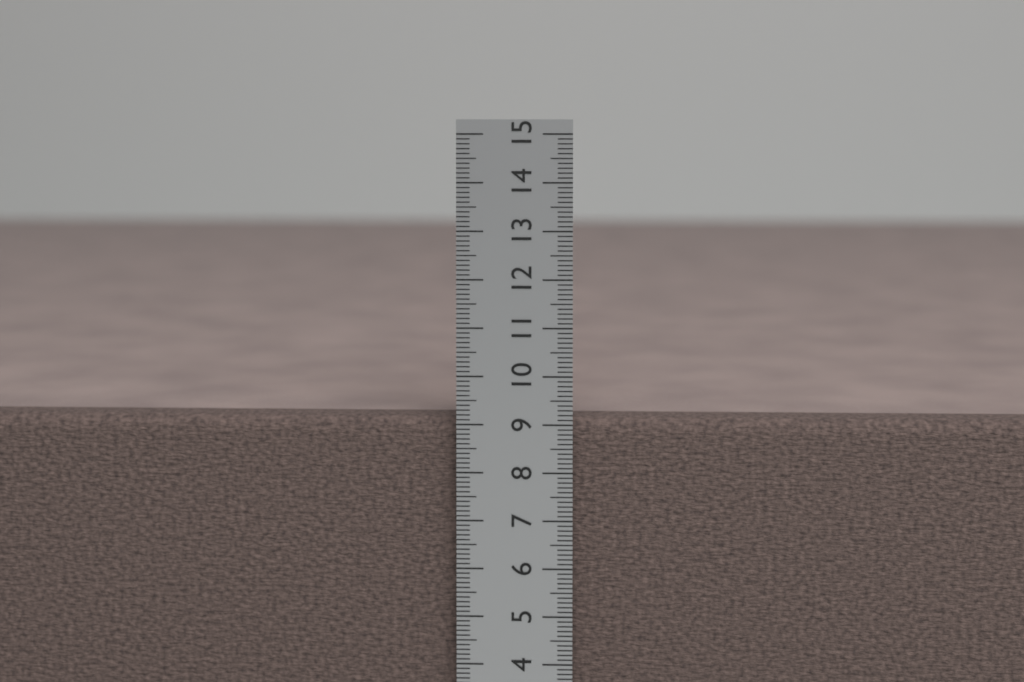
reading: 9.1 cm
